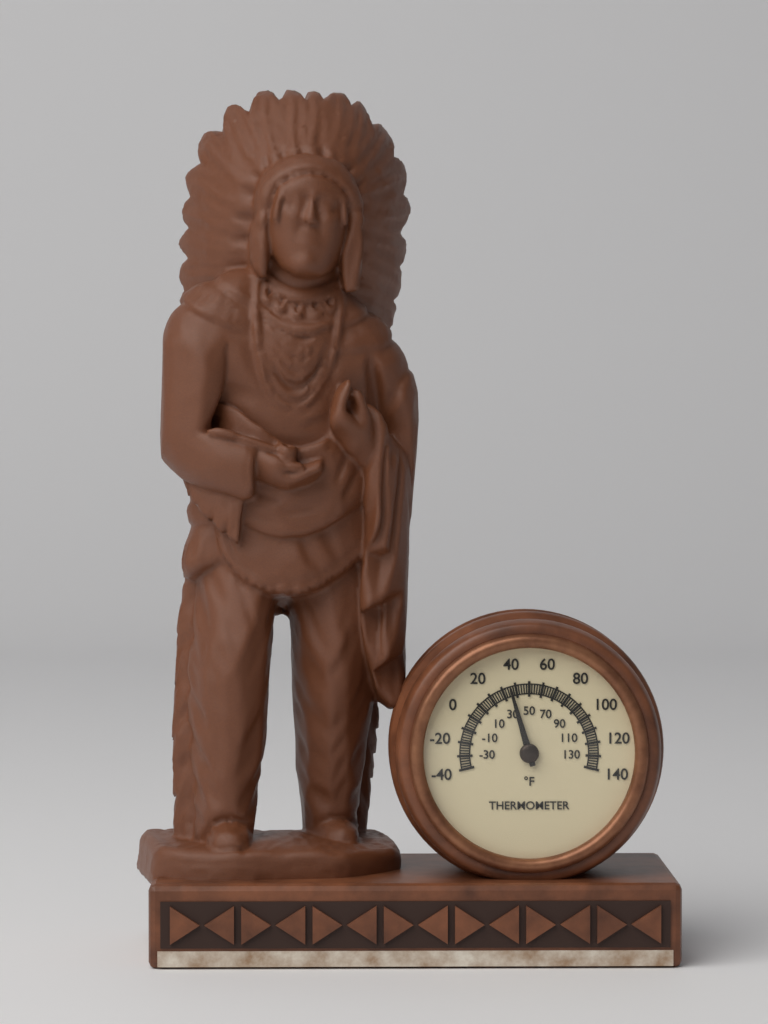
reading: 36 °F
